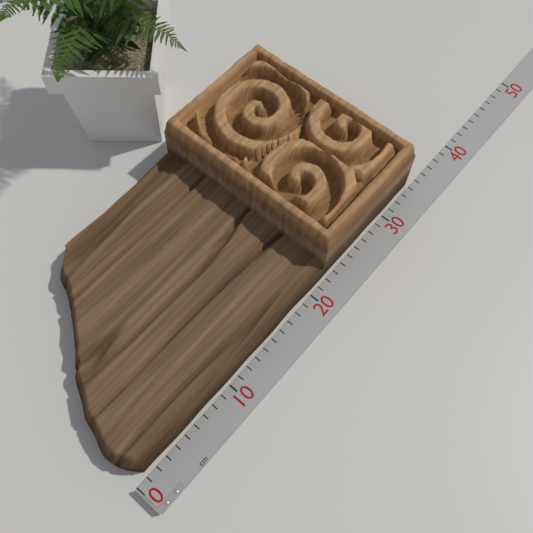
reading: 34 cm
